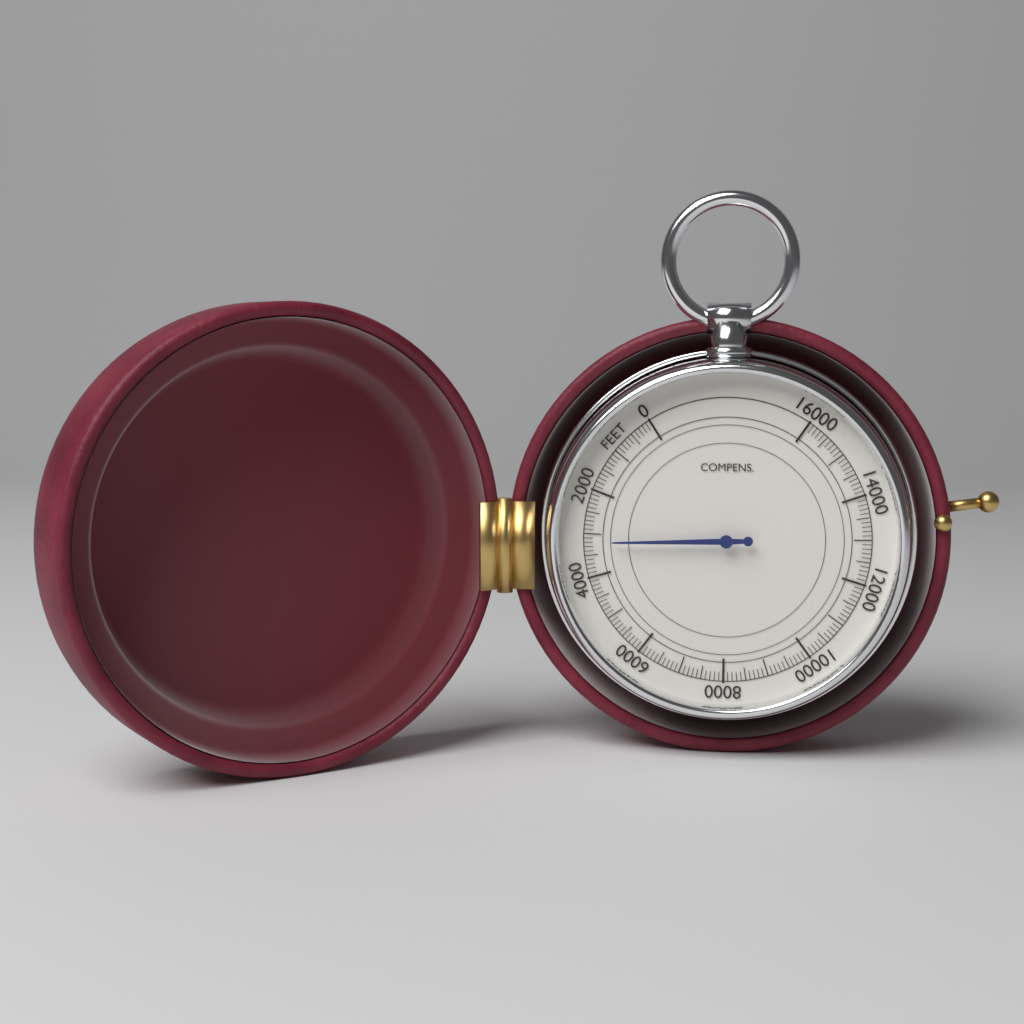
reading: 3200 feet
